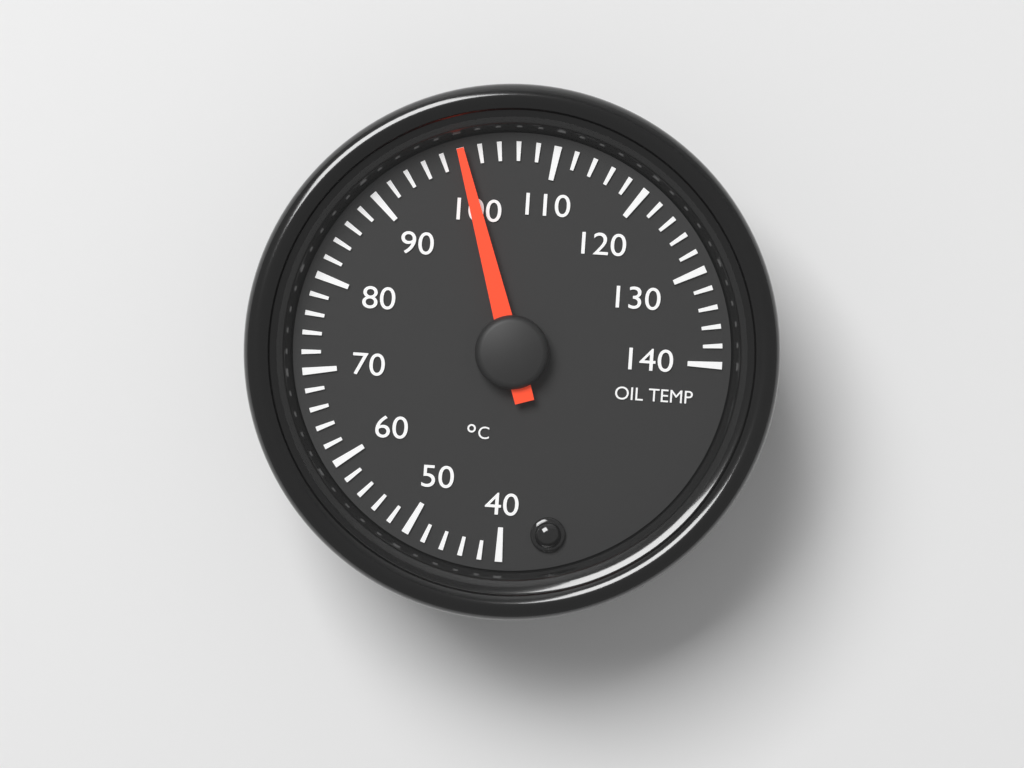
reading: 100 °C
